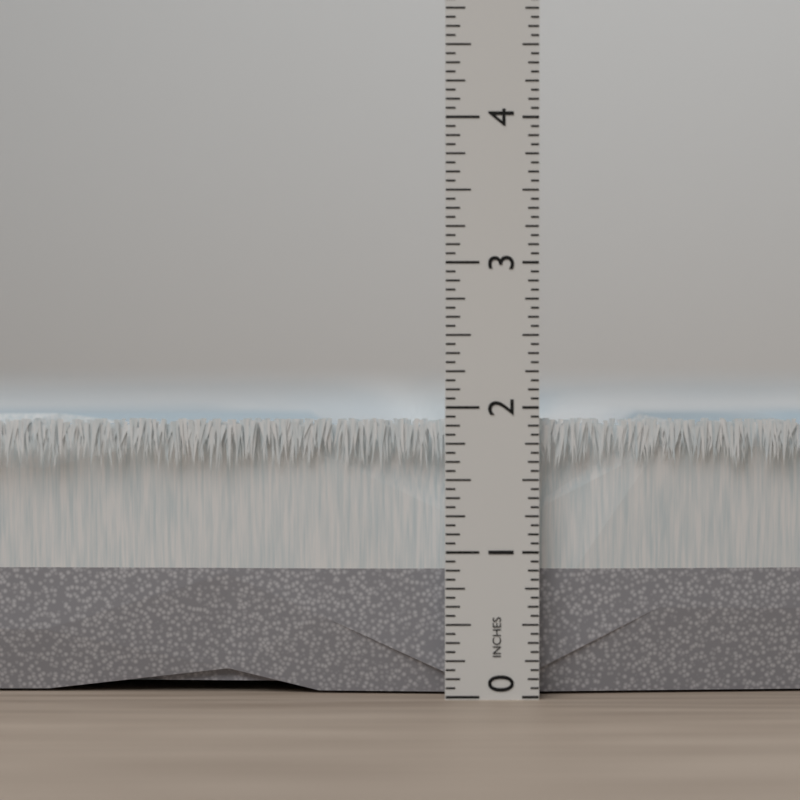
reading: 1.9375 in
